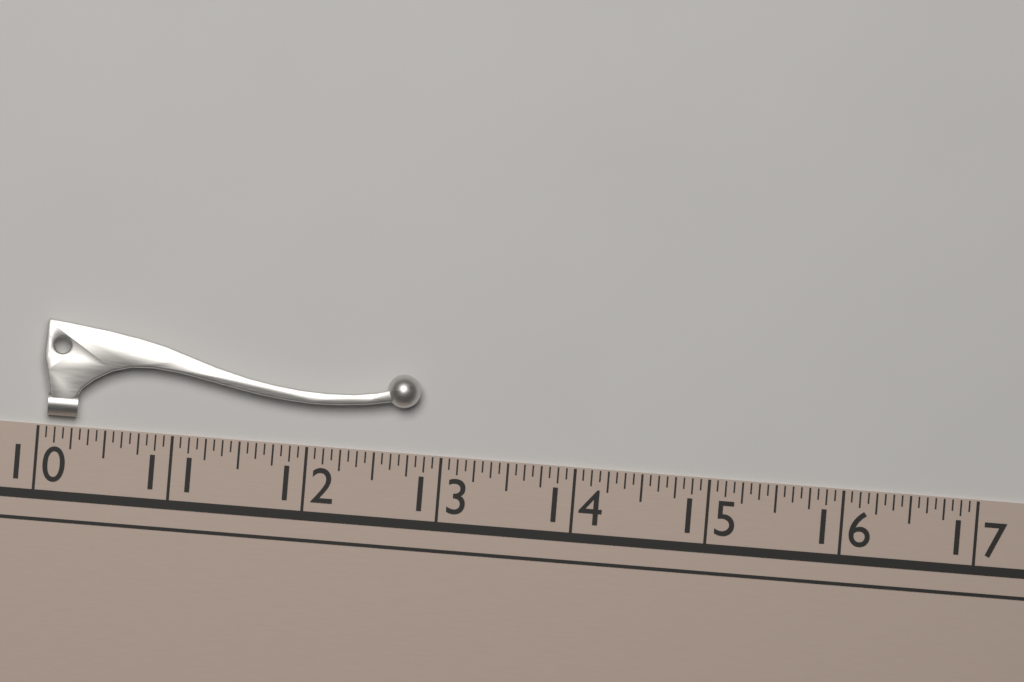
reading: 12.8125 (no unit)
